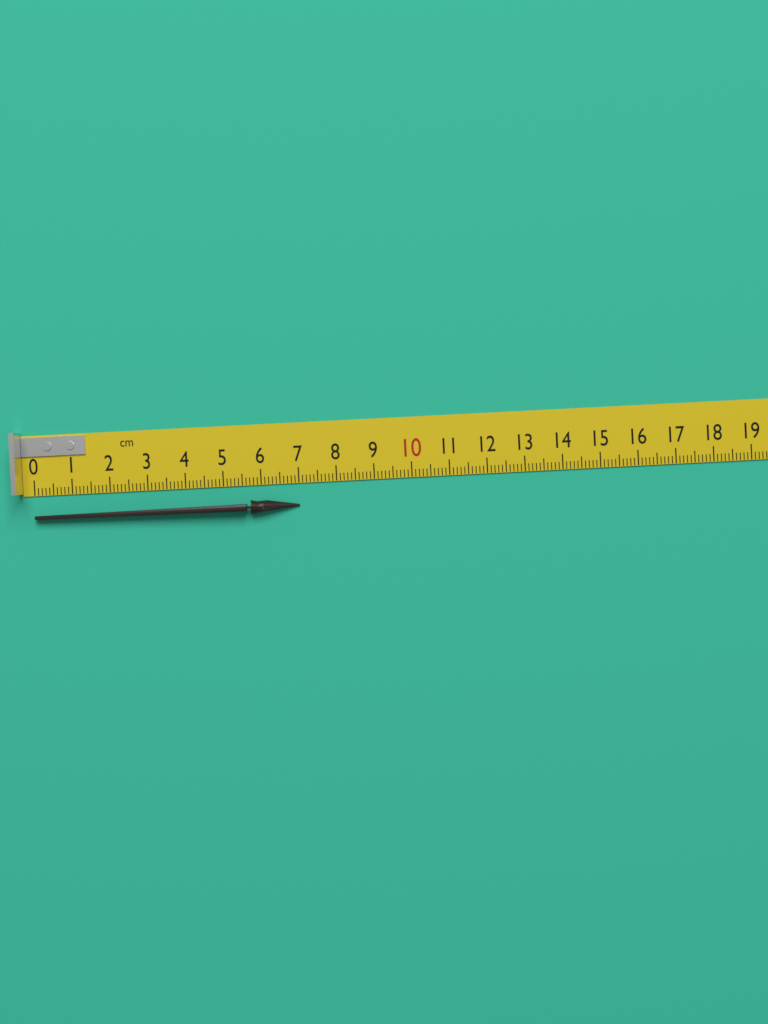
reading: 7.0 cm
